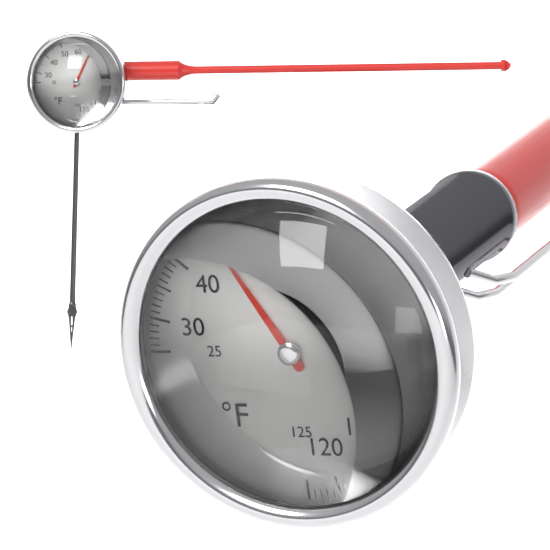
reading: 47 °F
